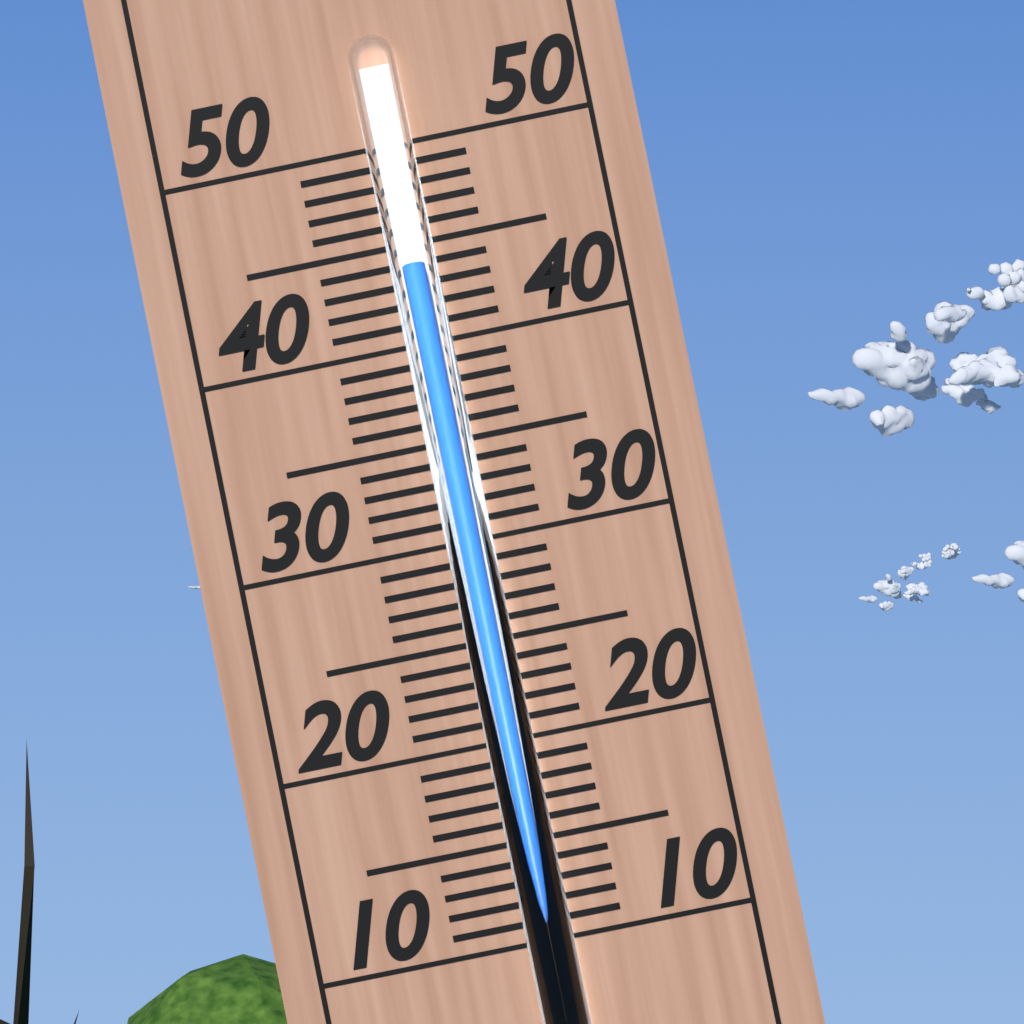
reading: 44 (no unit)
